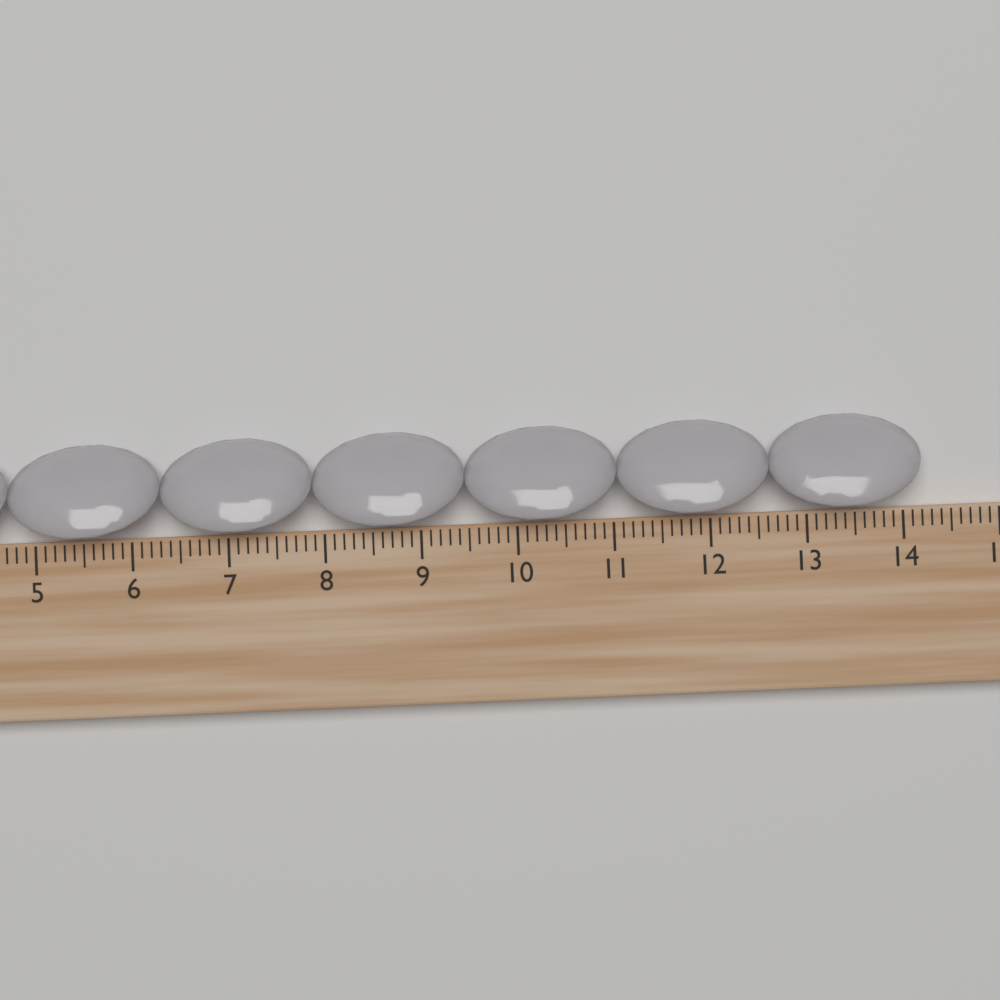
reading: 14.2 cm
